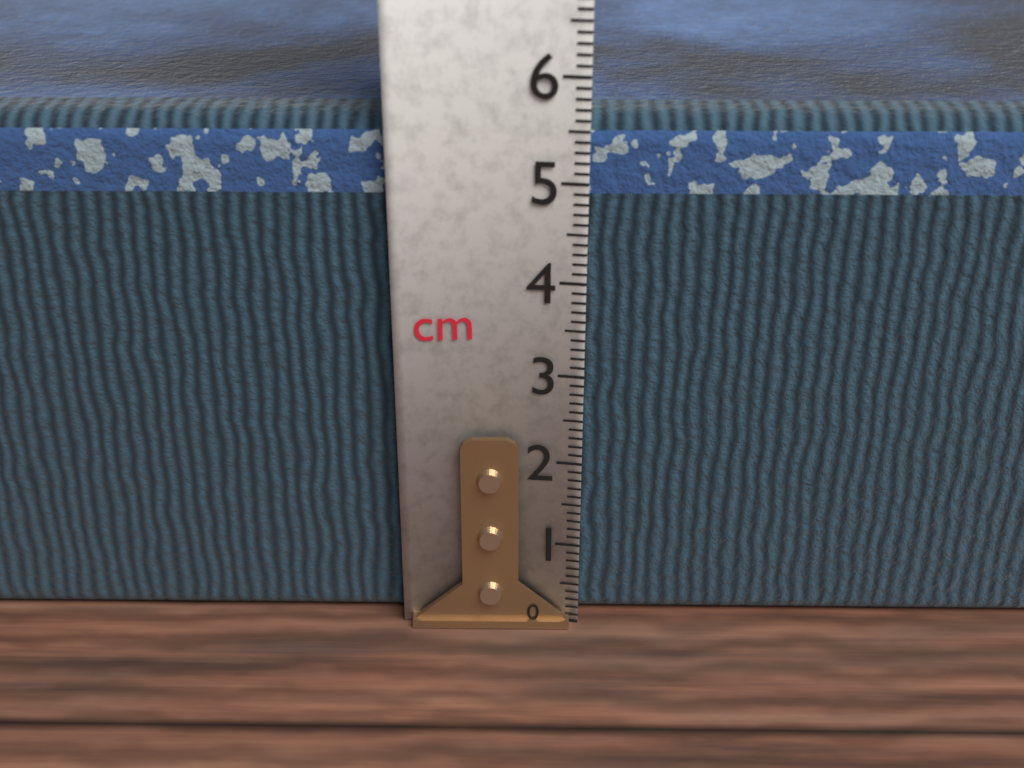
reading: 5.6 cm
